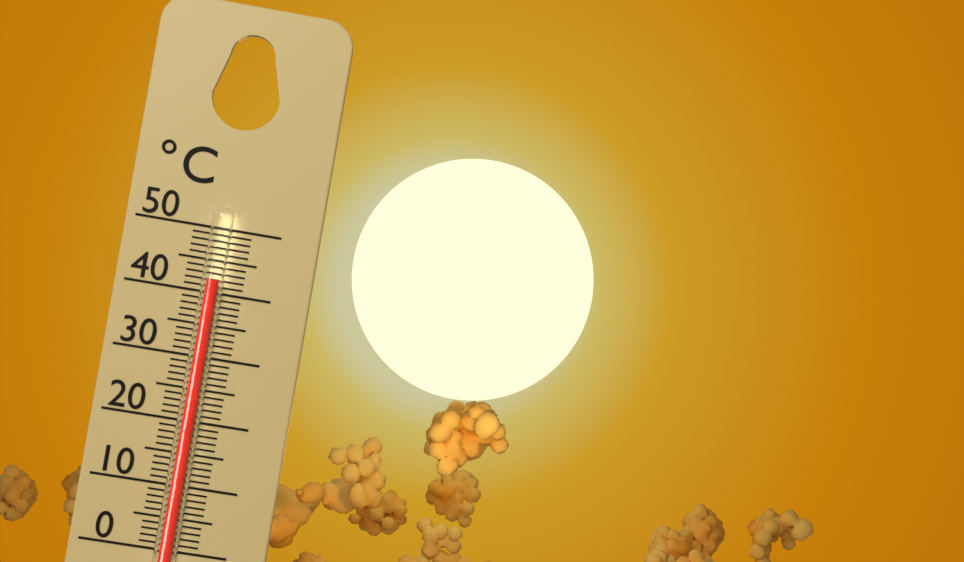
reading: 42 °C
